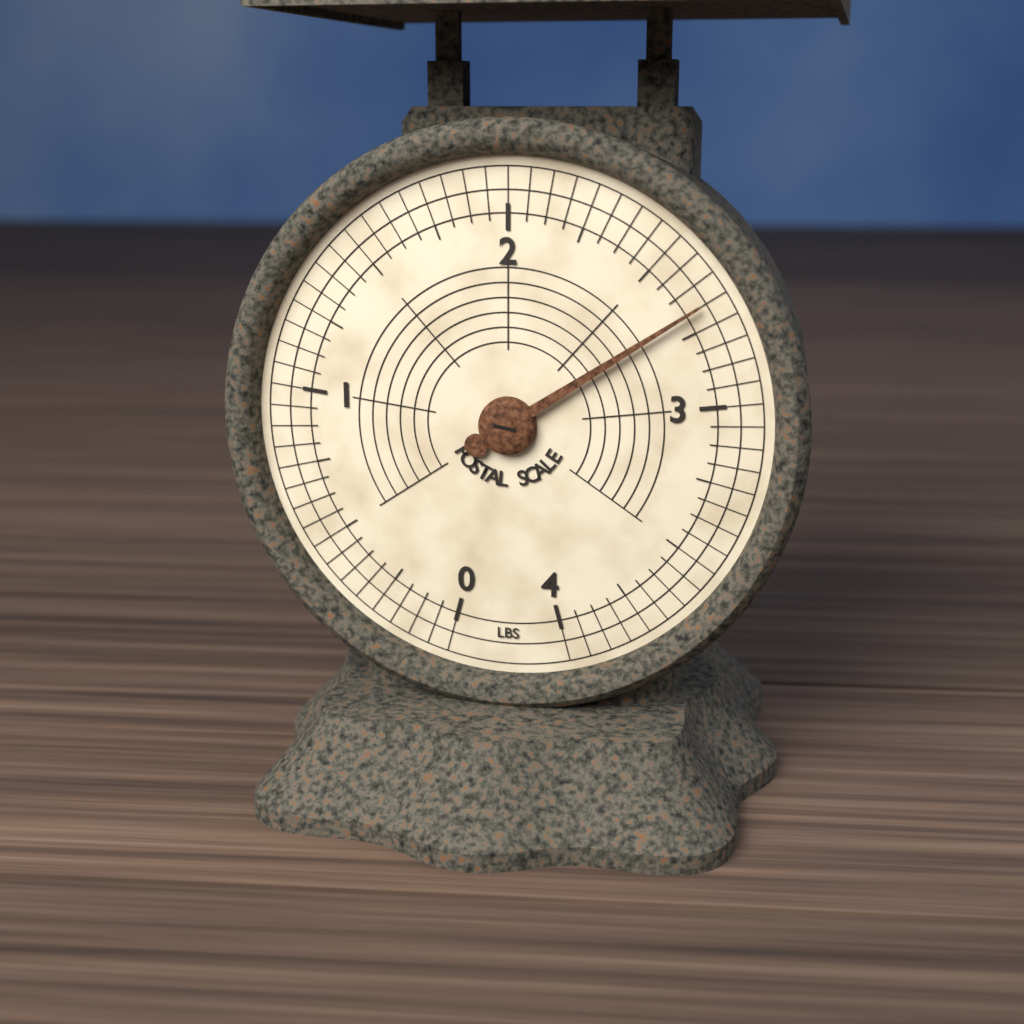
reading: 2.6875 lbs
